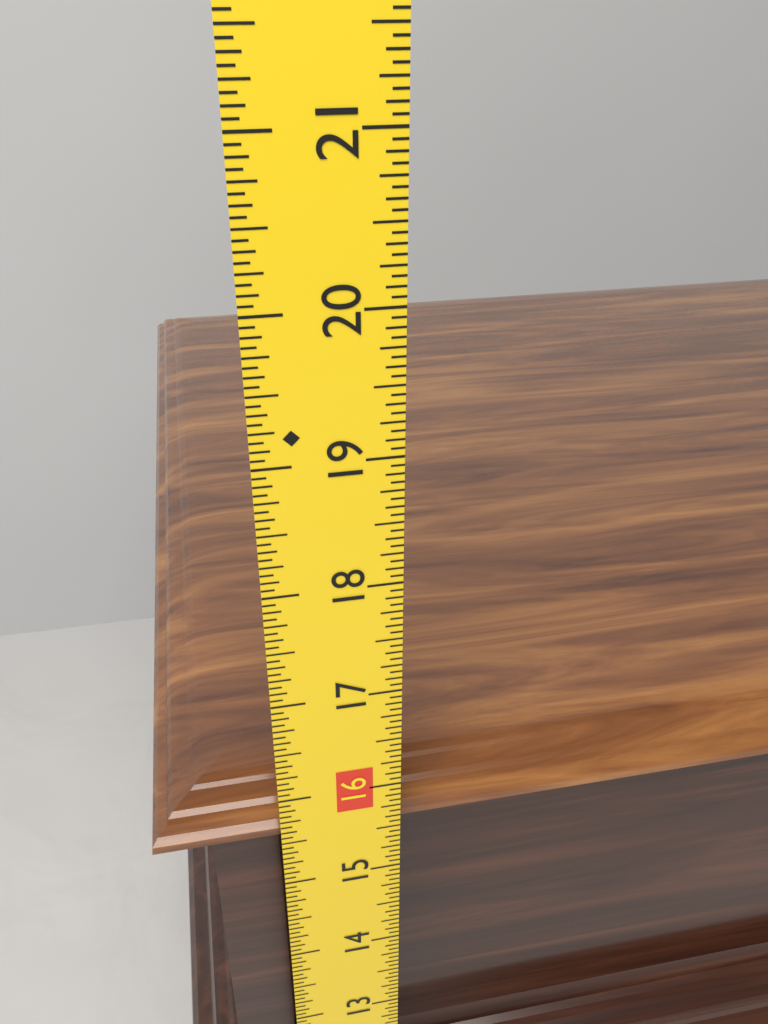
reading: 15.6875 in
